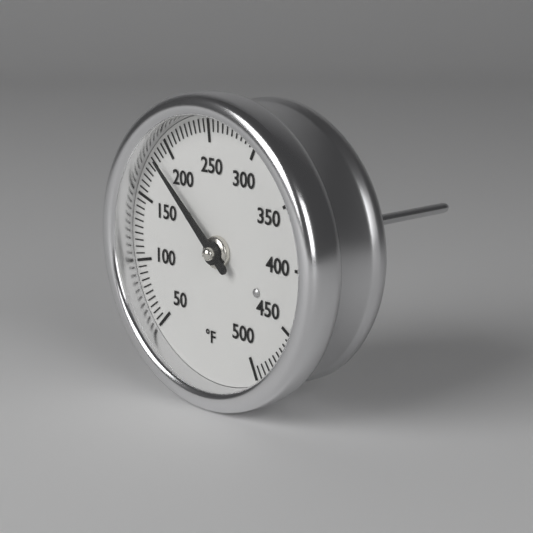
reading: 185 °F
